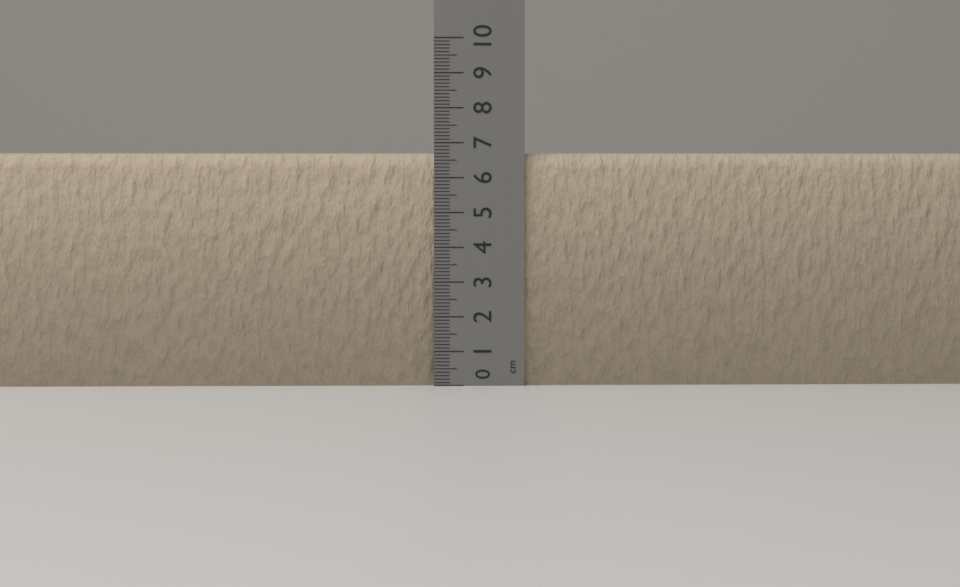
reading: 6.7 cm
